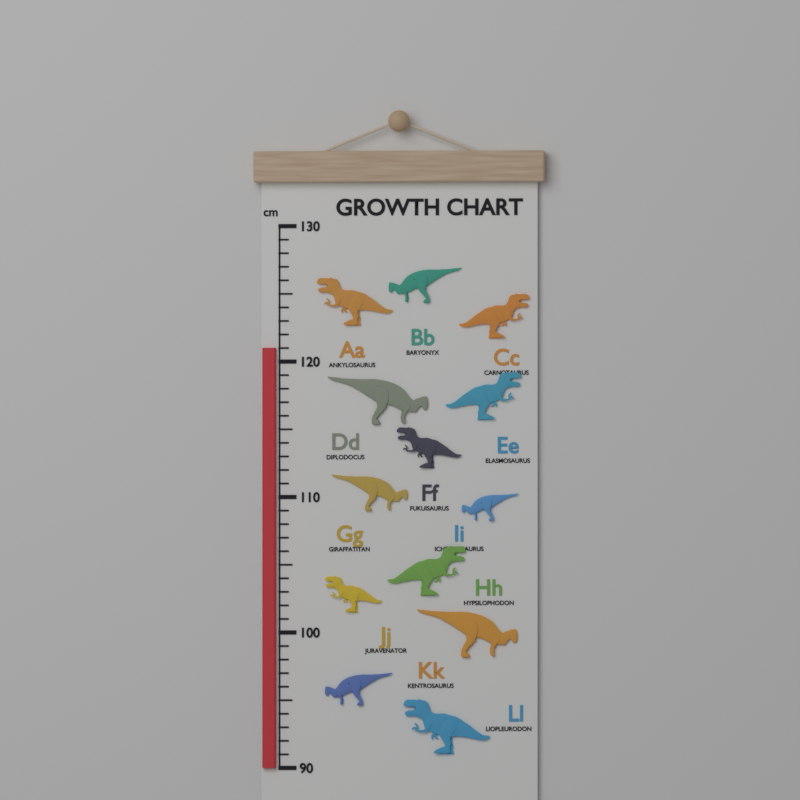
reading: 121 cm
